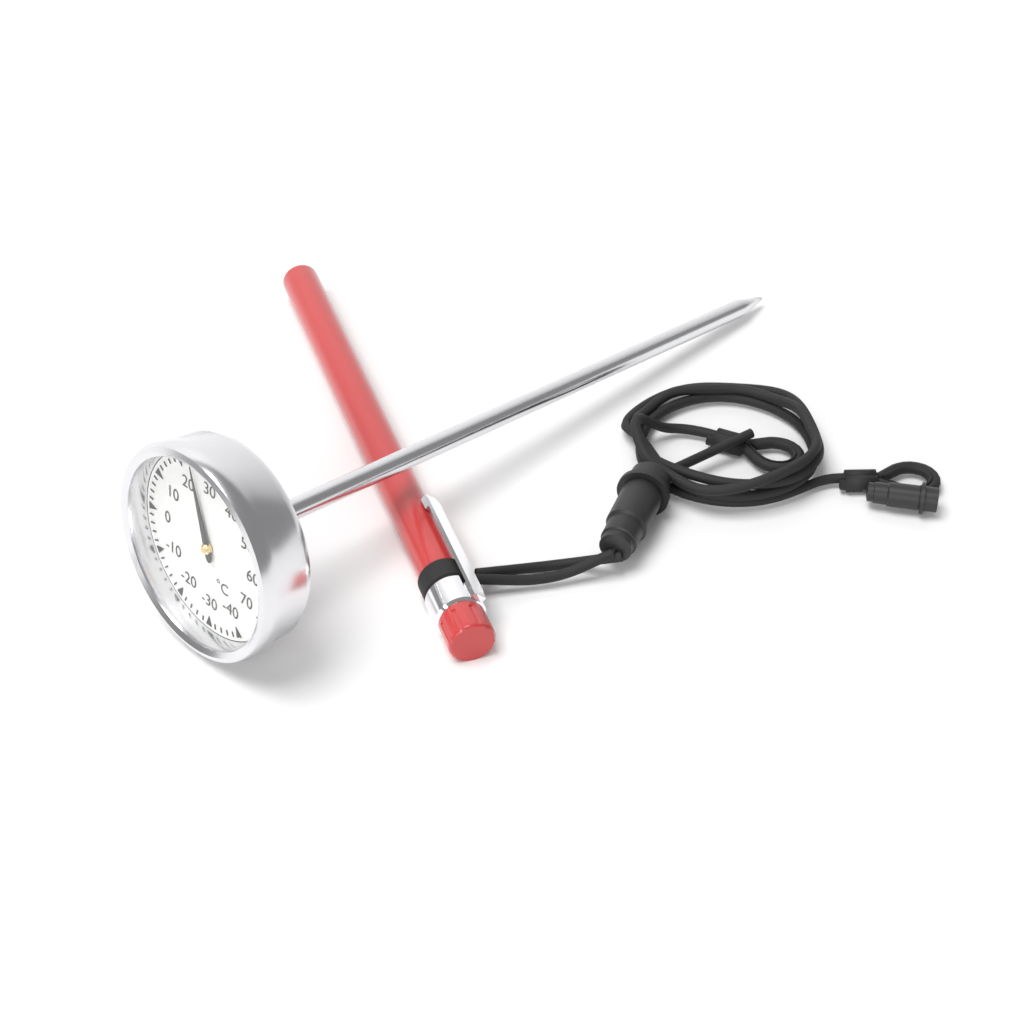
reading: 24 °C
